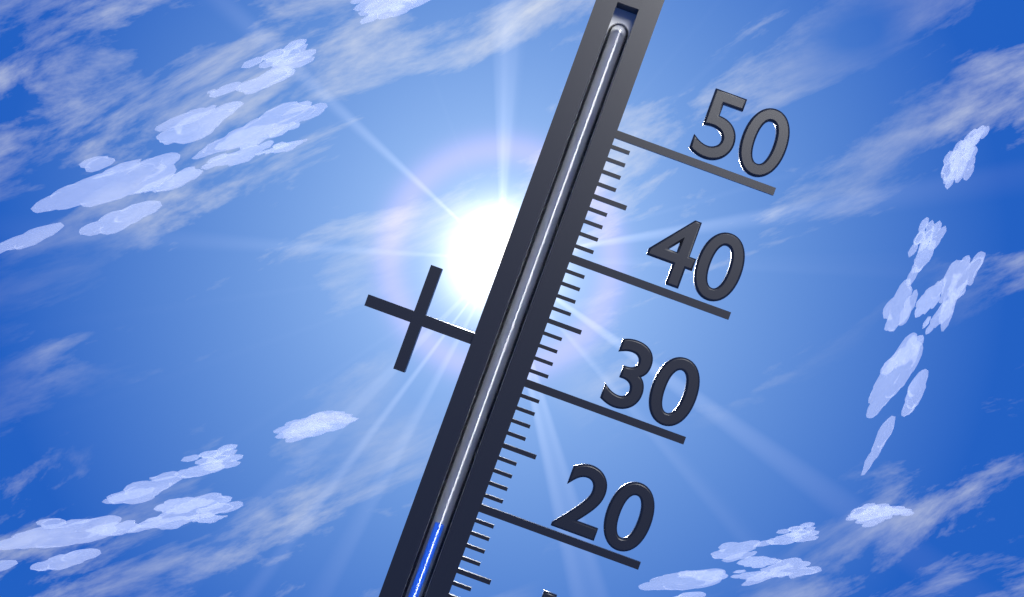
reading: 18 °C
